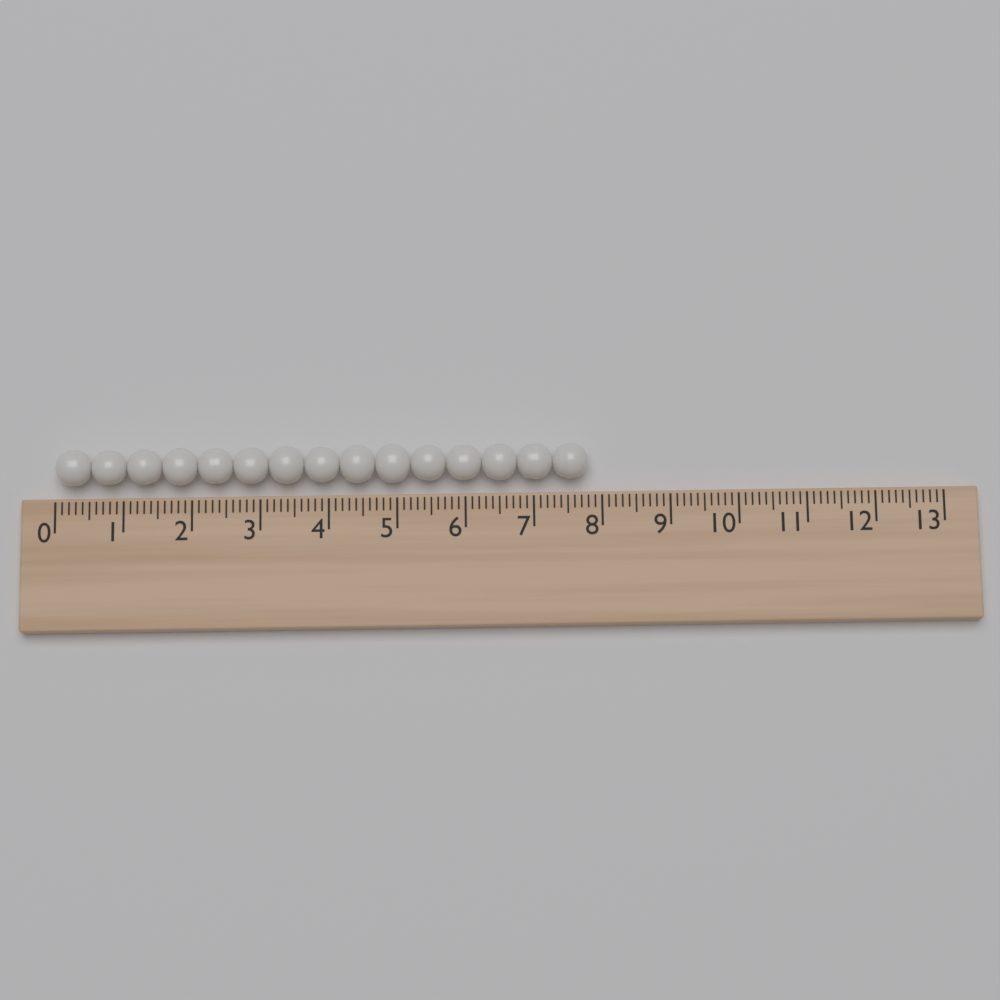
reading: 7.8 (no unit)
